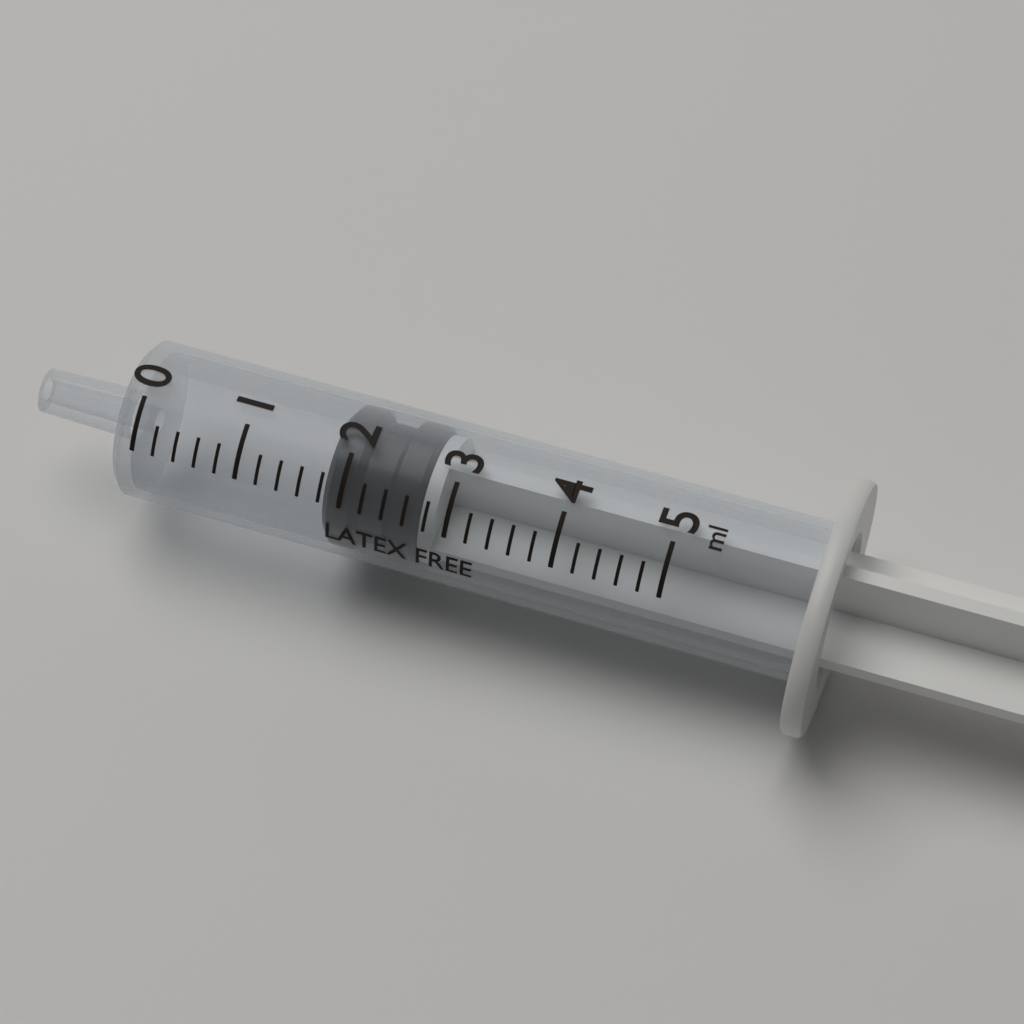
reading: 1.8 ml
